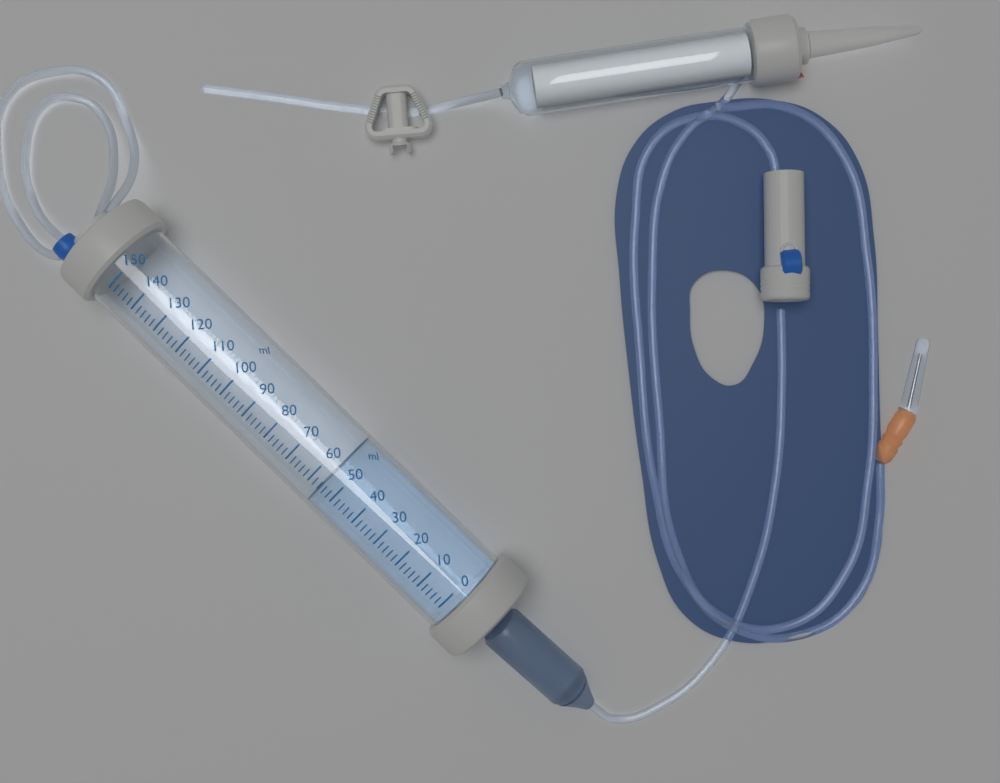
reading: 56 ml
